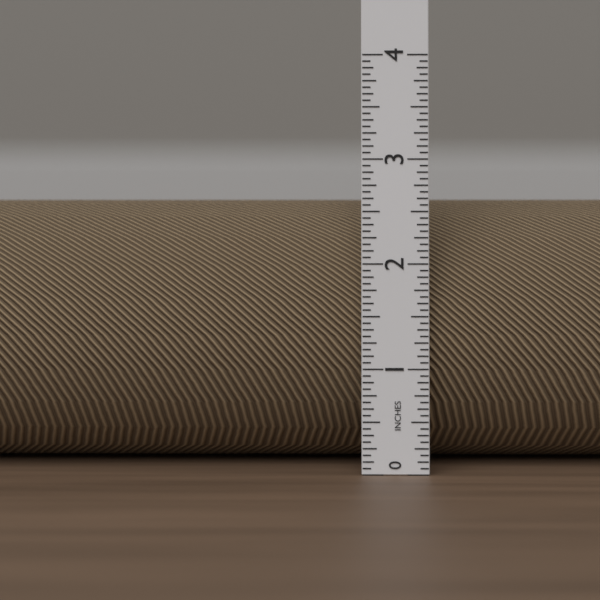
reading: 2.6250 in
